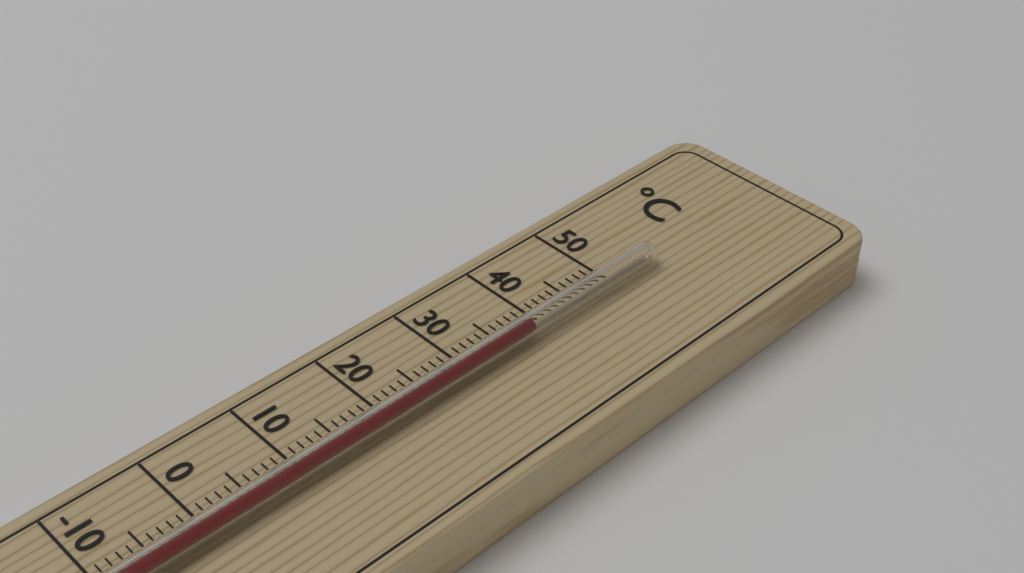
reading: 38 °C
